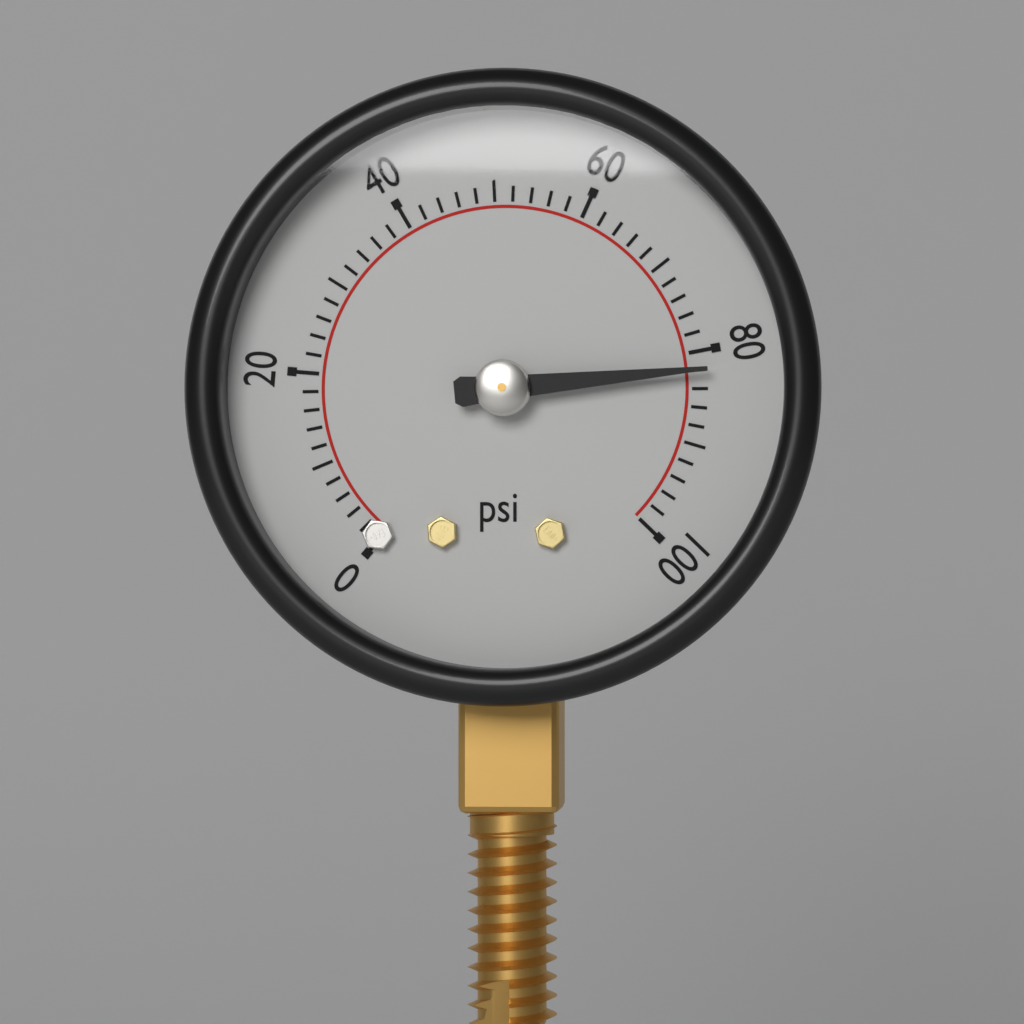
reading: 82 psi
